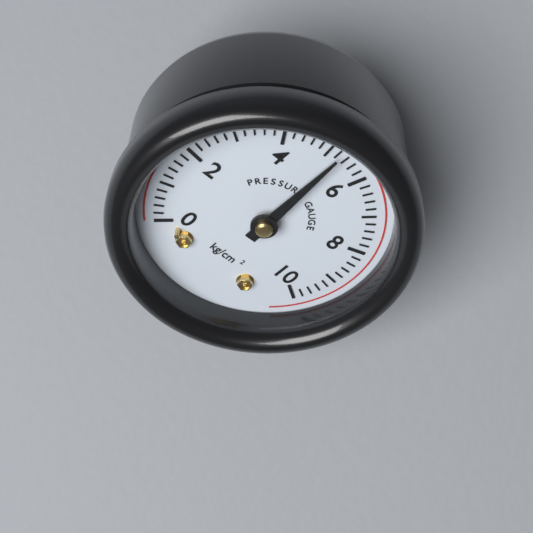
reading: 5.2 kg/cm²
